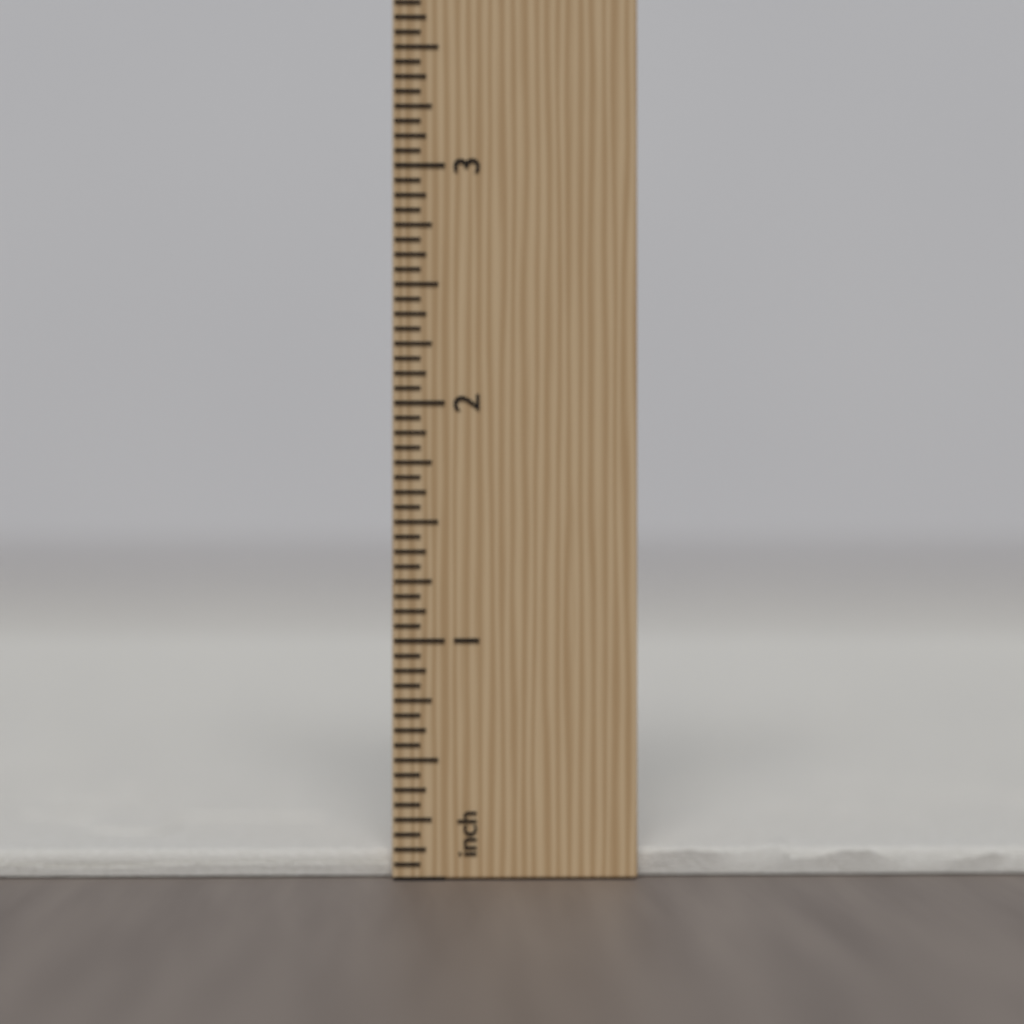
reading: 0.1250 inch
